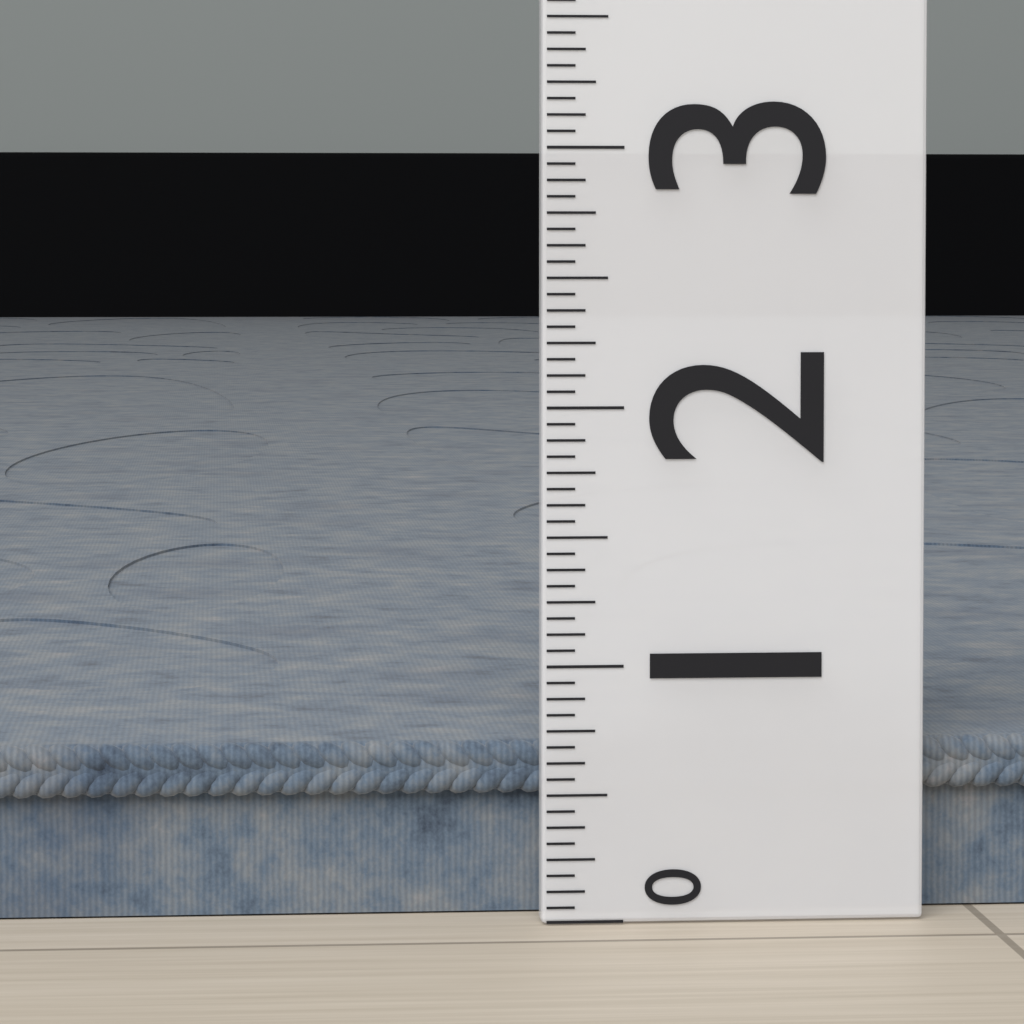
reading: 0.6875 (no unit)
